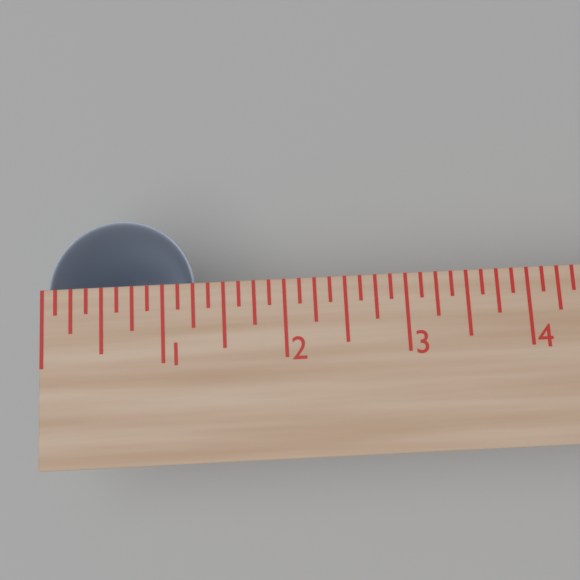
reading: 1.250 in
